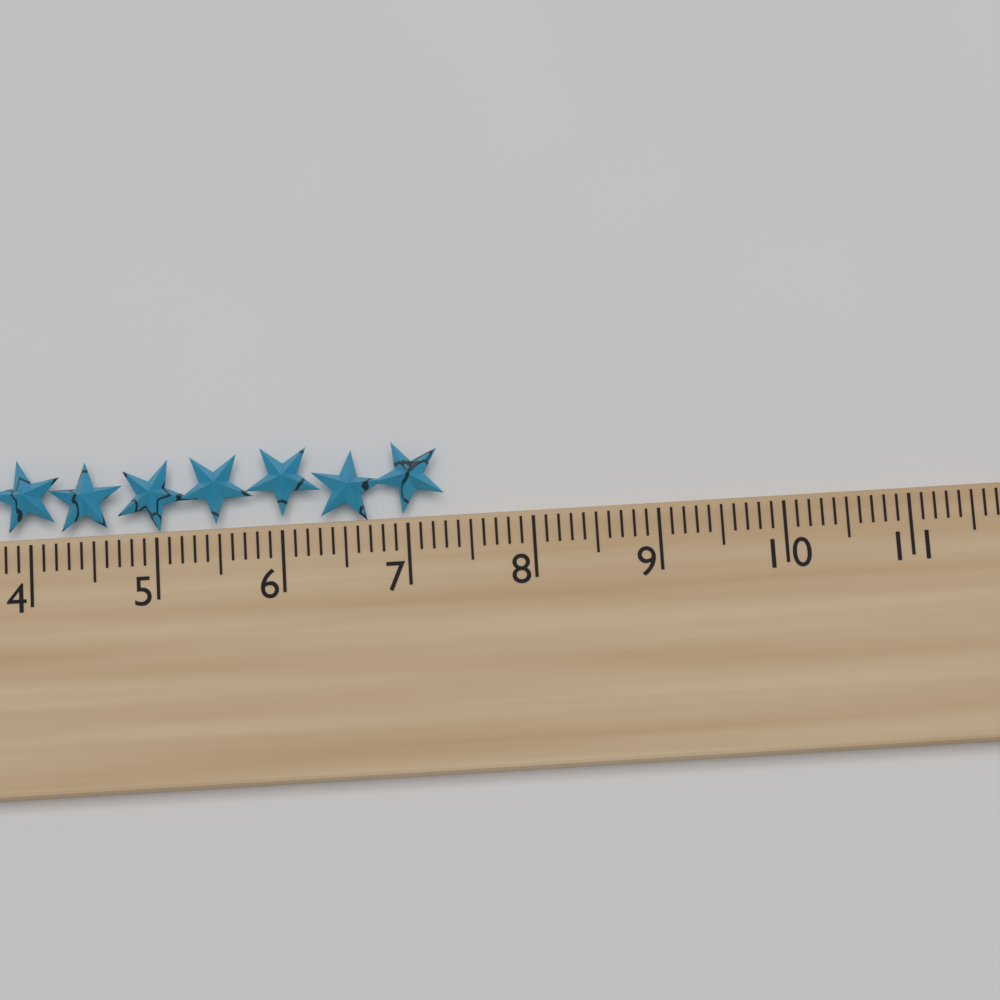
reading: 7.3 cm
